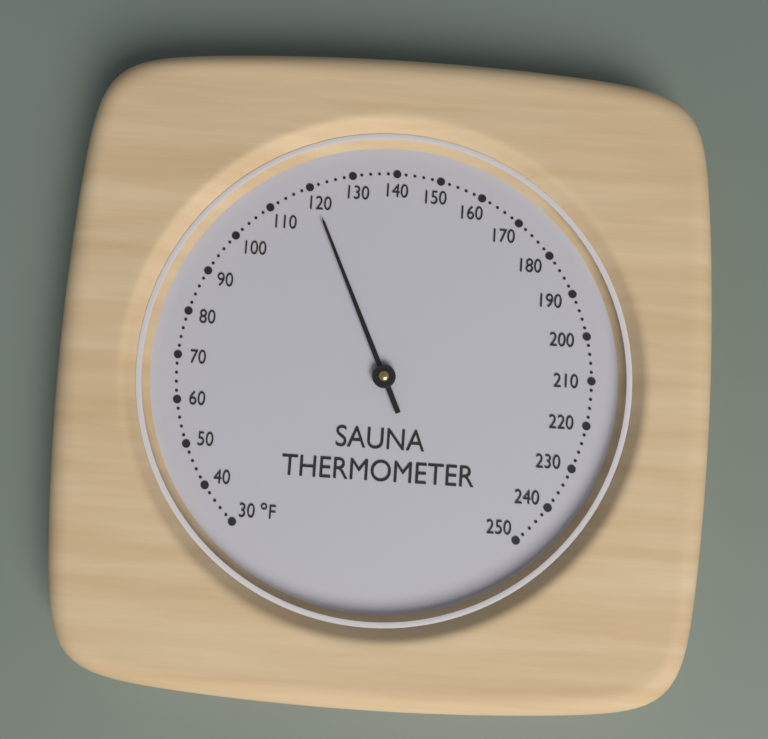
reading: 120 °F
